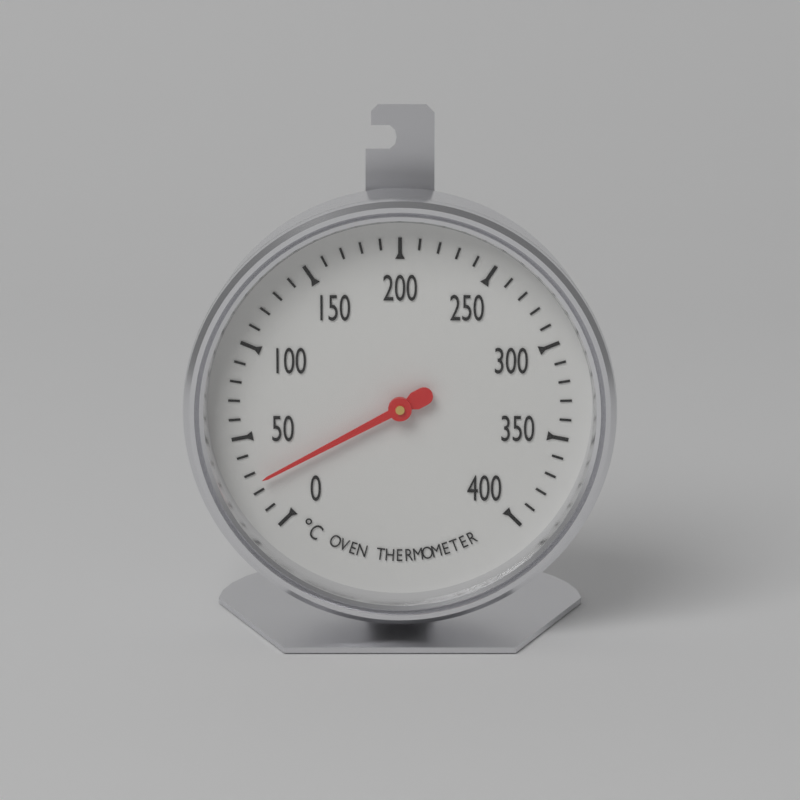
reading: 25 °C
